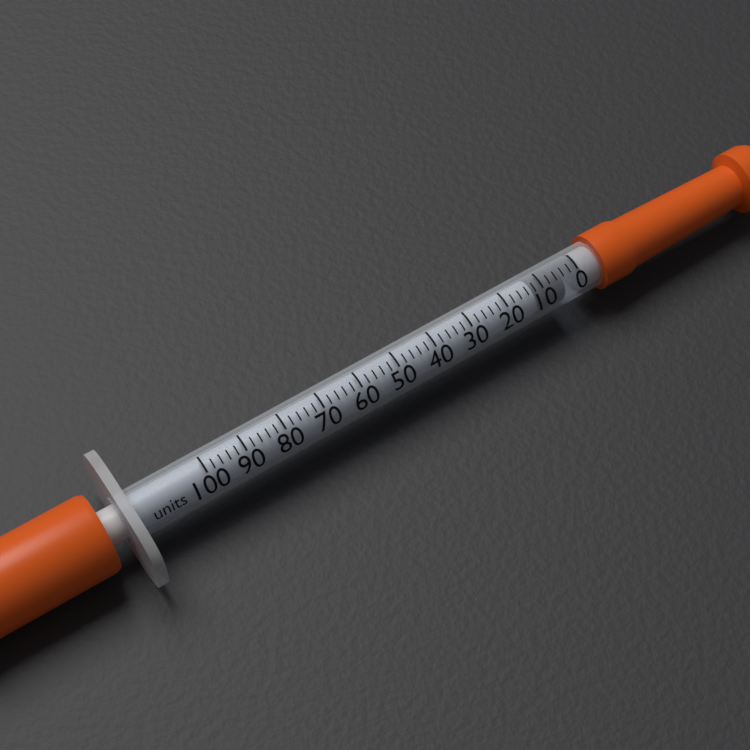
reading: 4 units
